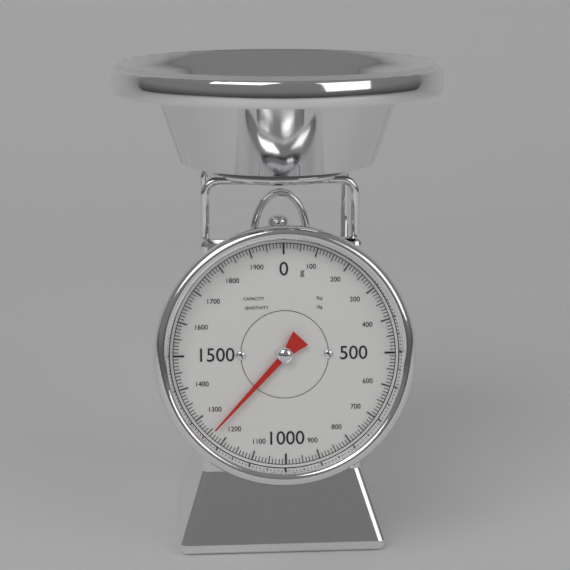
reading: 1240 g
